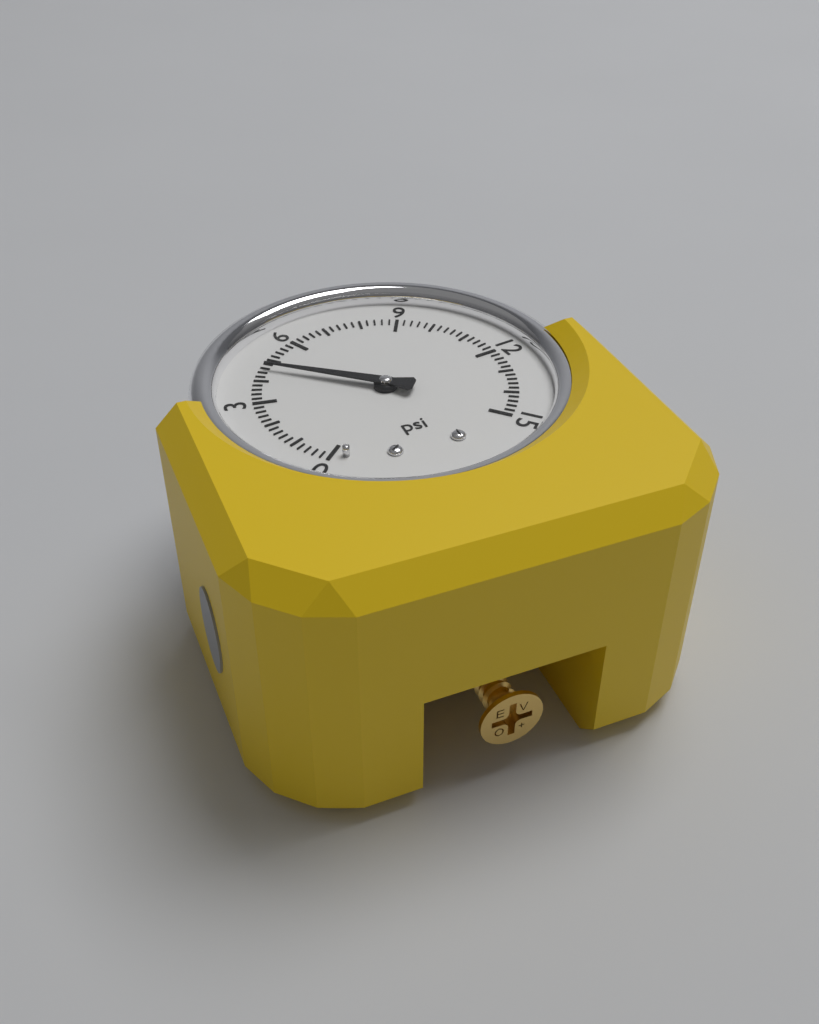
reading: 4.6 psi
